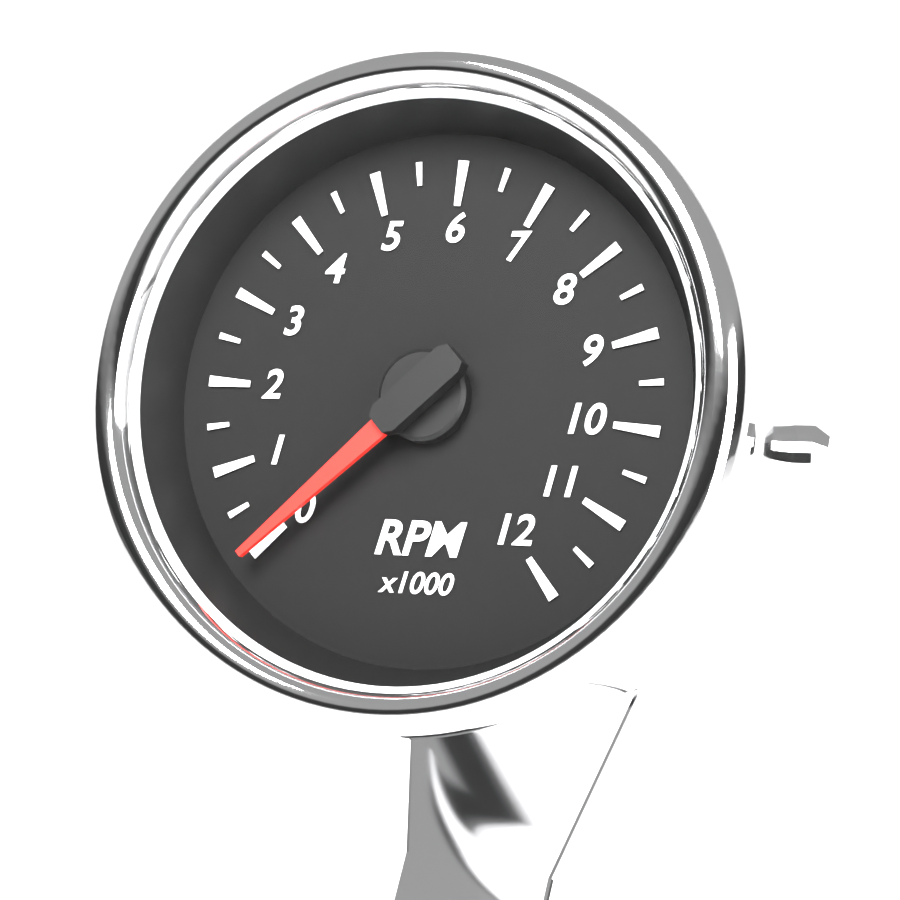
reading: 0 RPM
